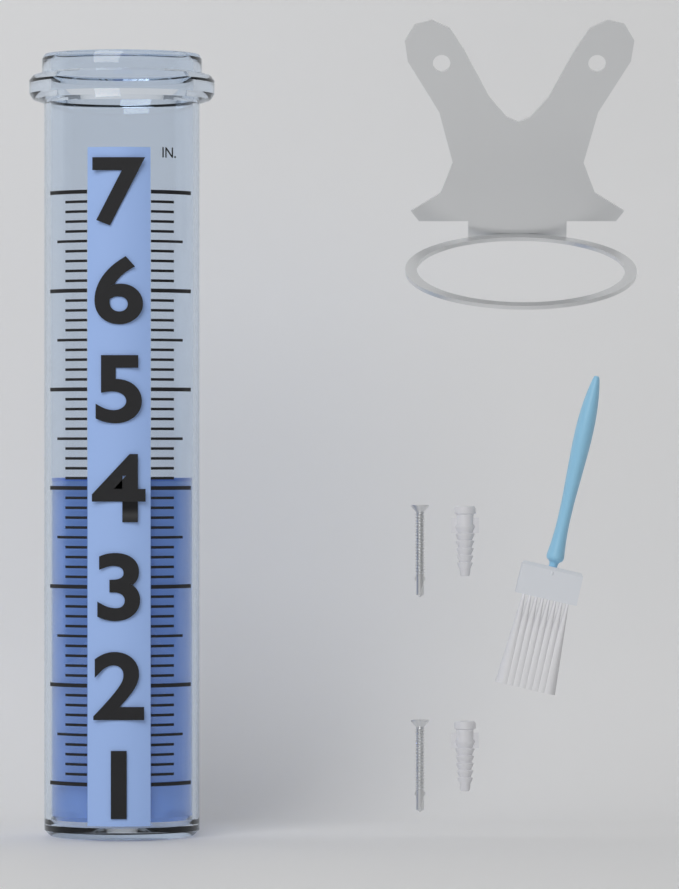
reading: 4.1 in
